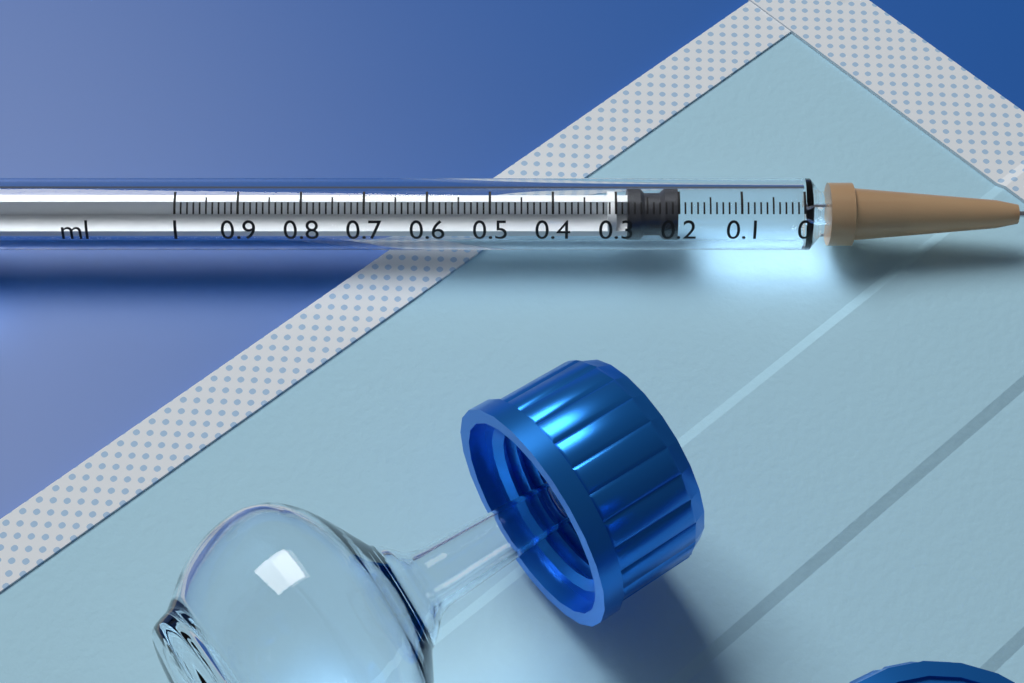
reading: 0.20 ml
